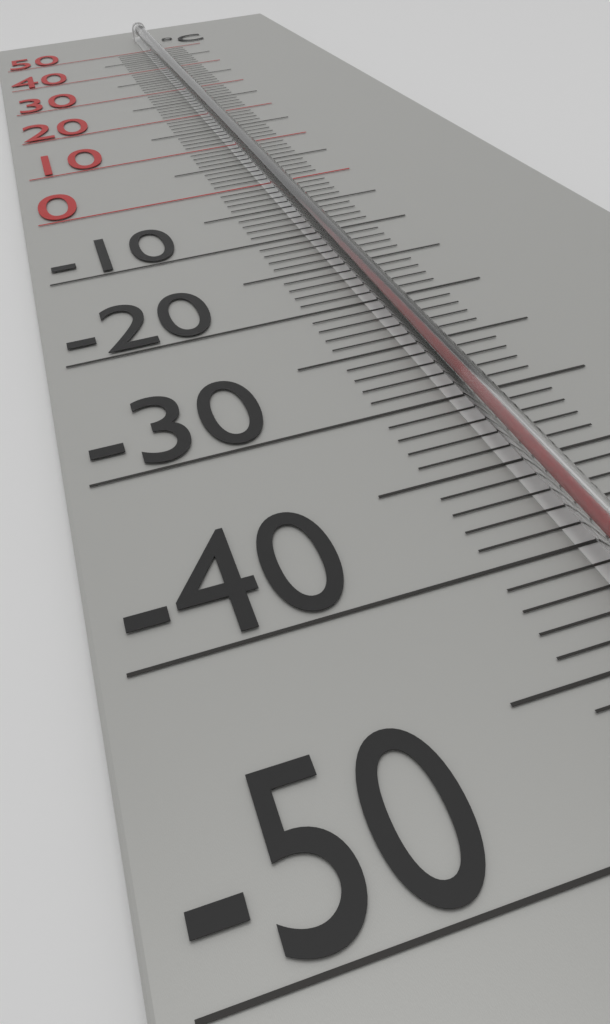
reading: -7 °C
